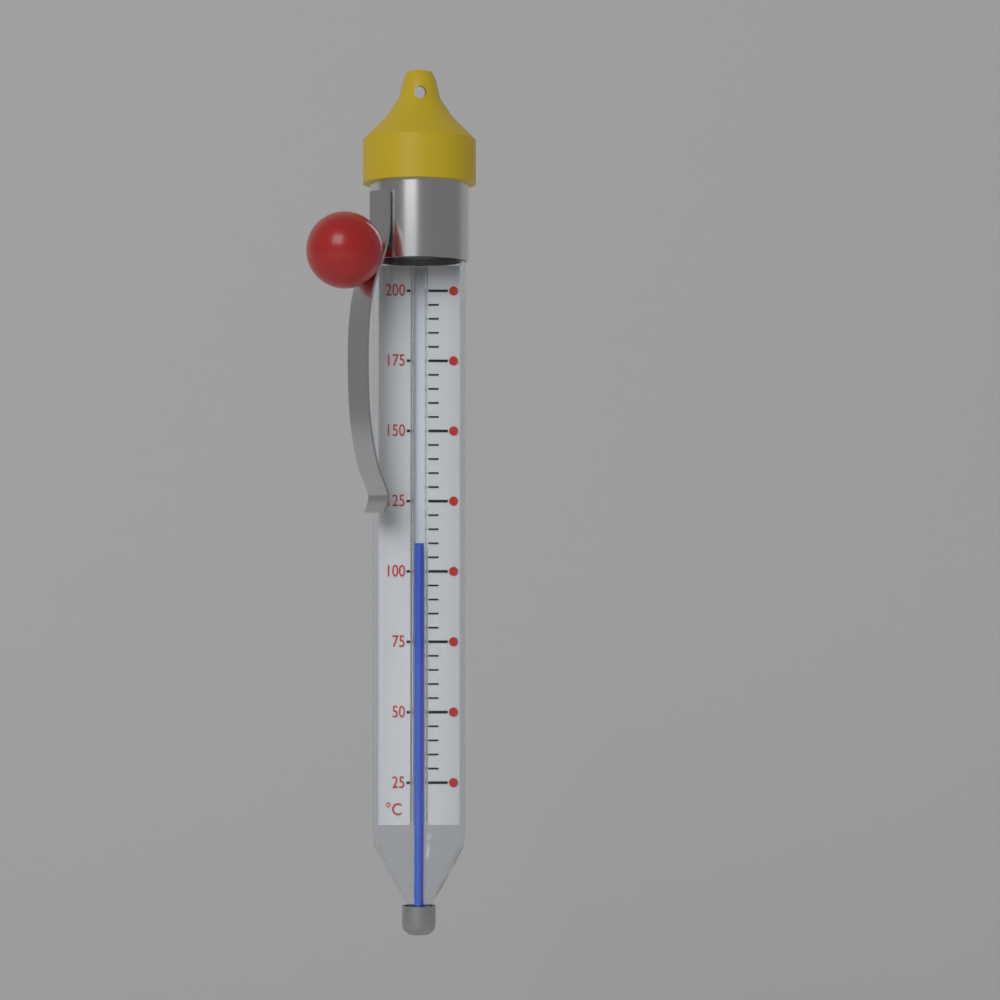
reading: 110 °C
